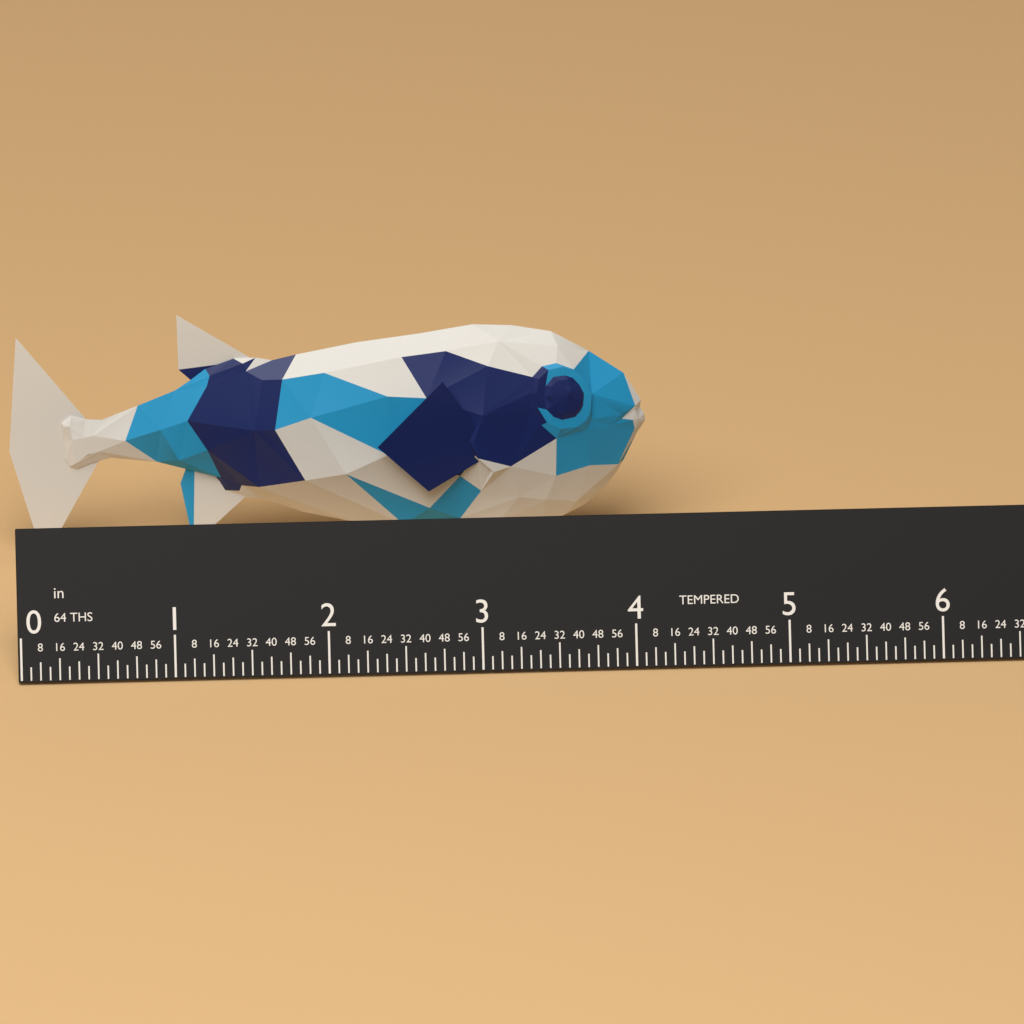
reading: 4.1875 in
